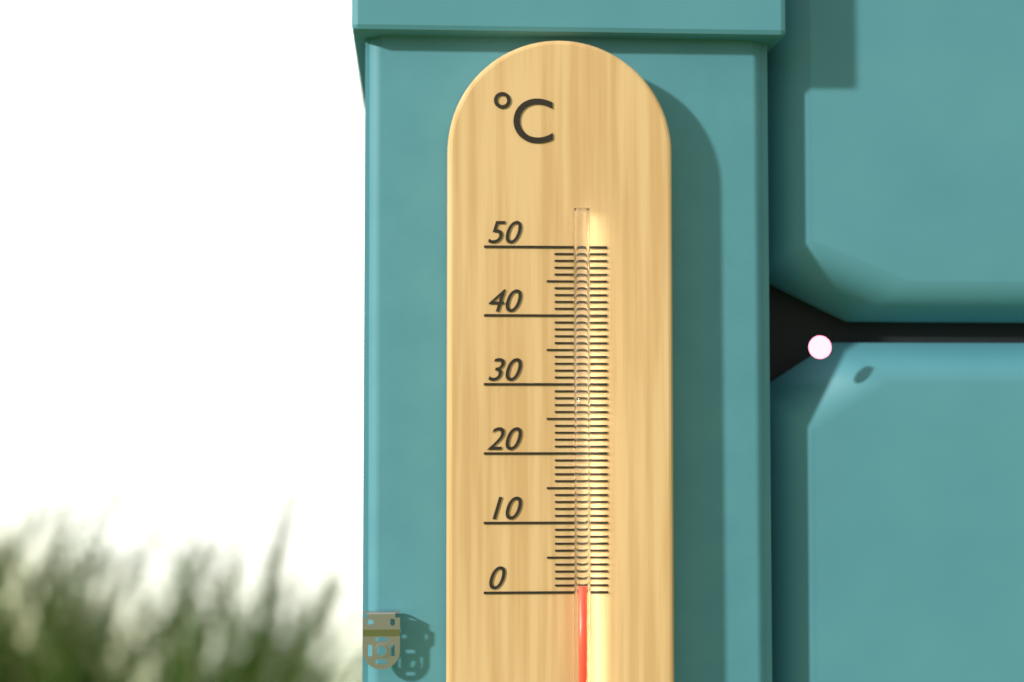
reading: 1 °C
